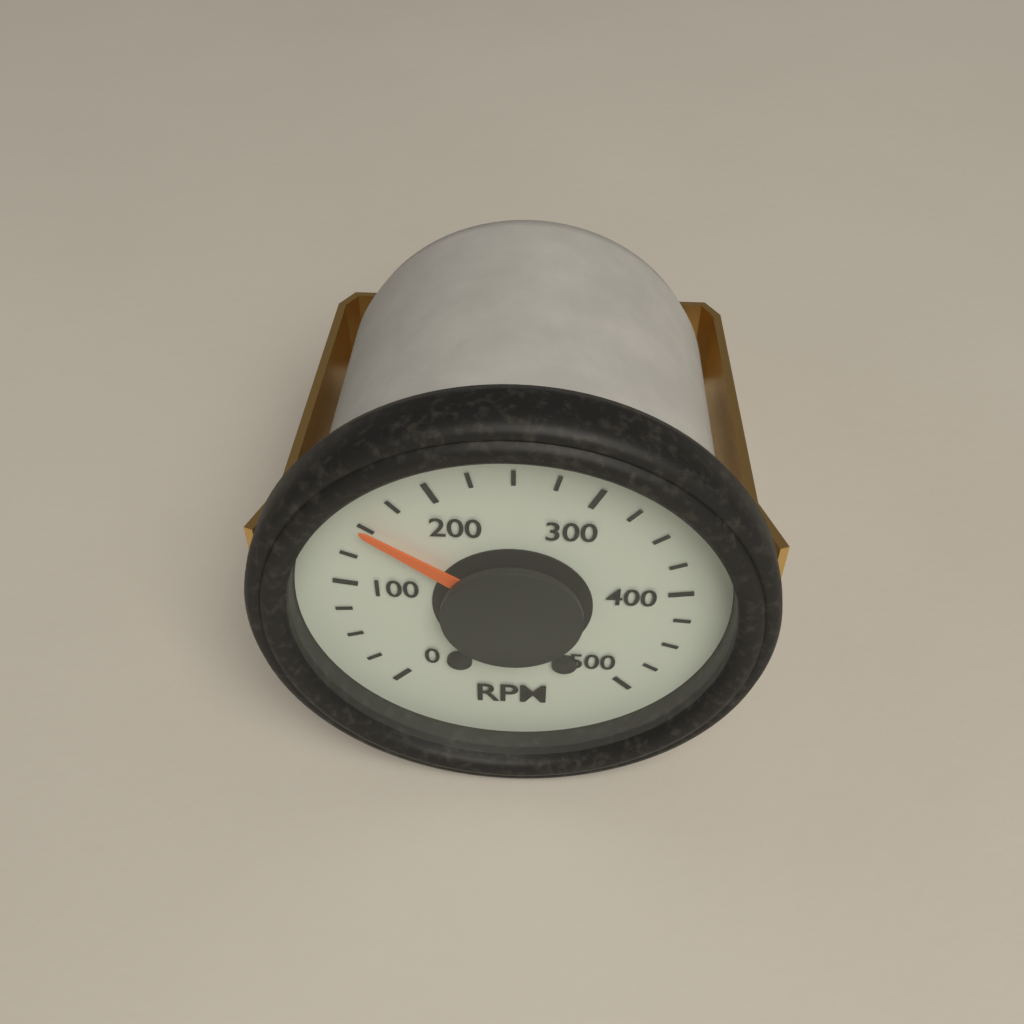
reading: 150 RPM
